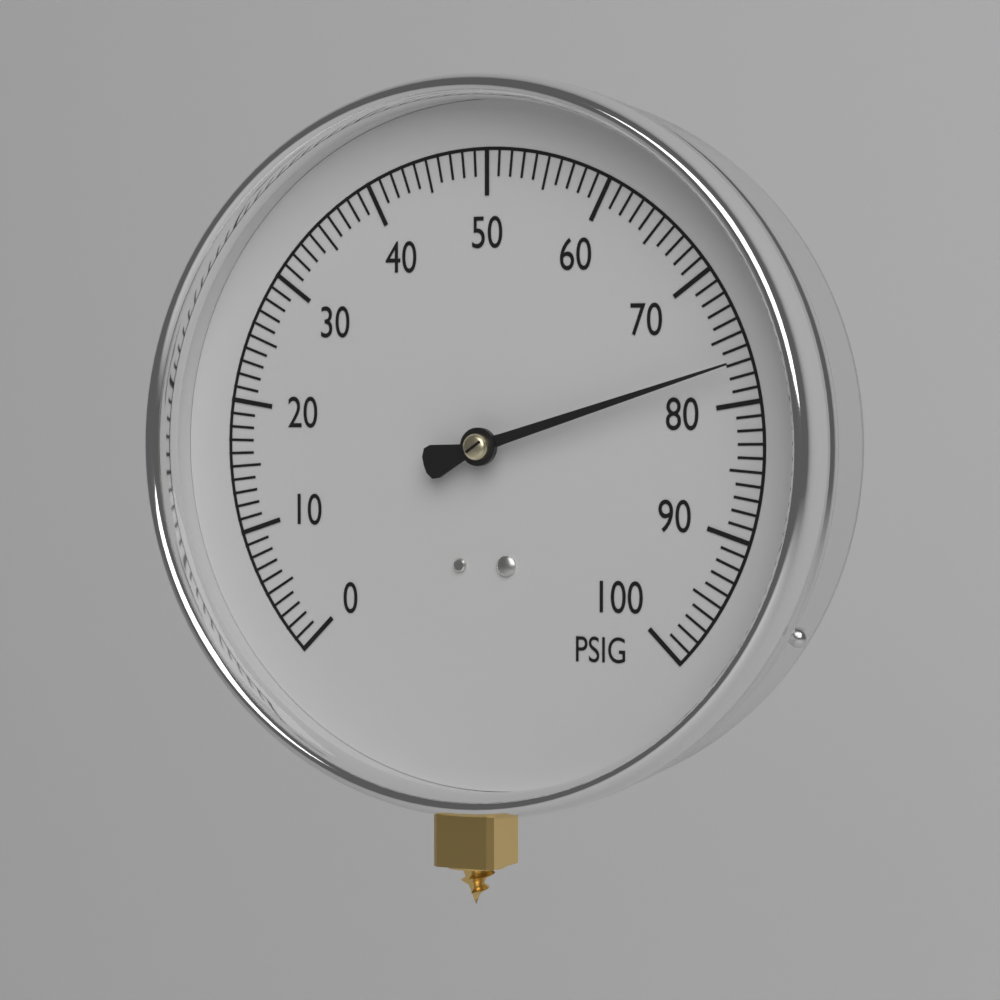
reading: 77 PSIG
